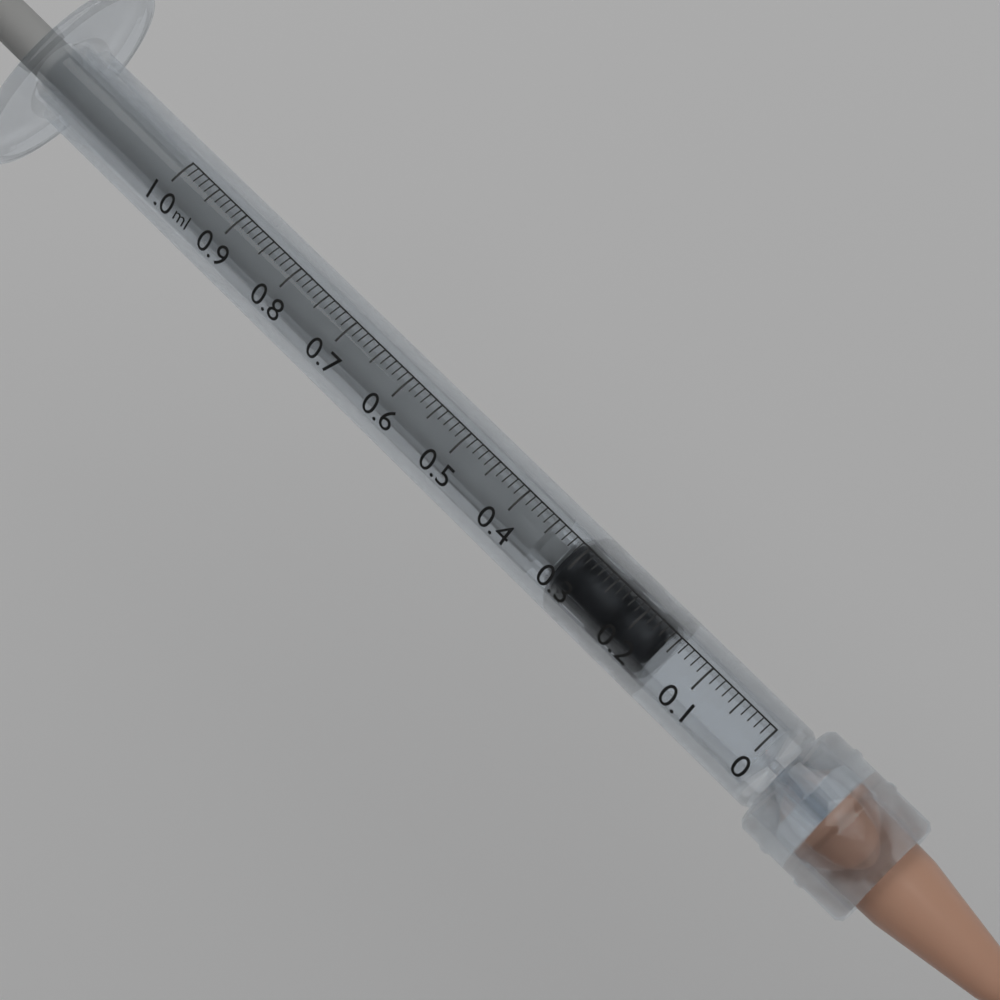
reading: 0.16 ml
